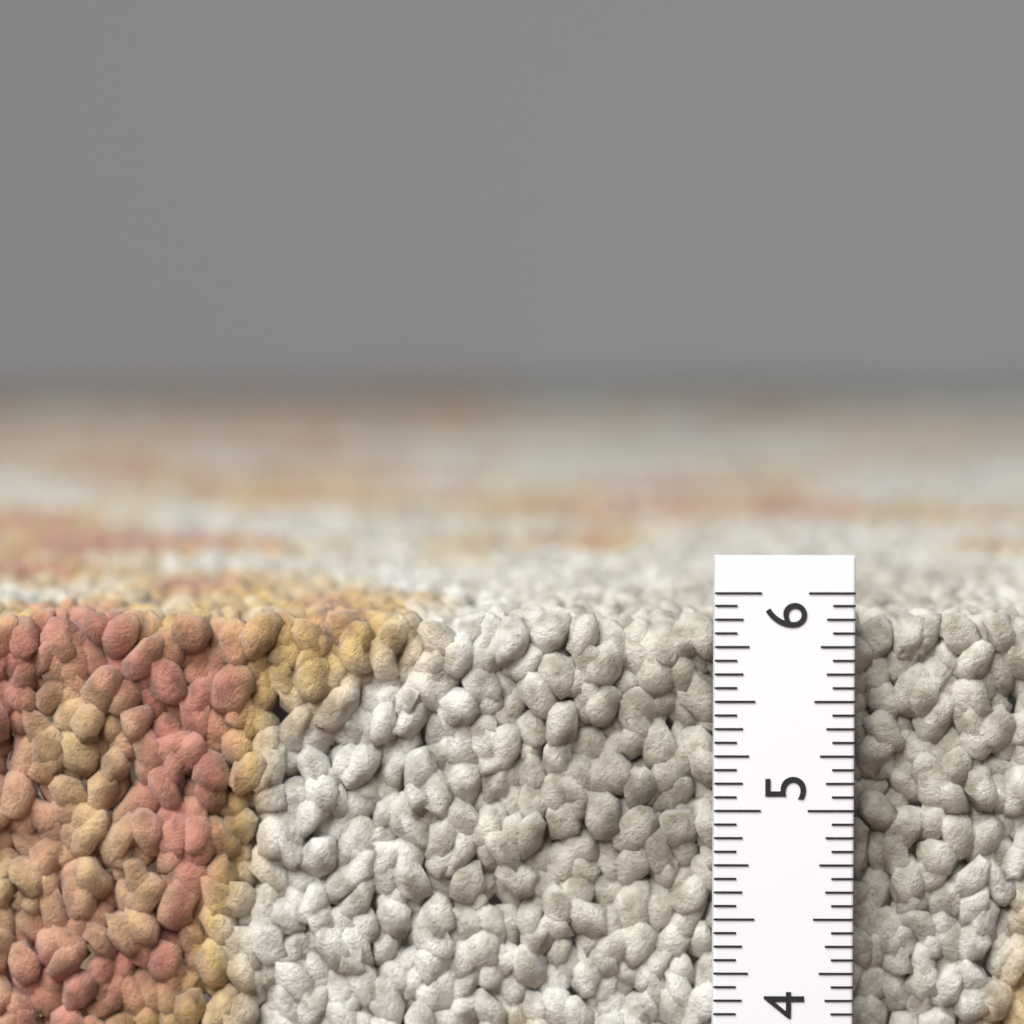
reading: 5.8750 in
